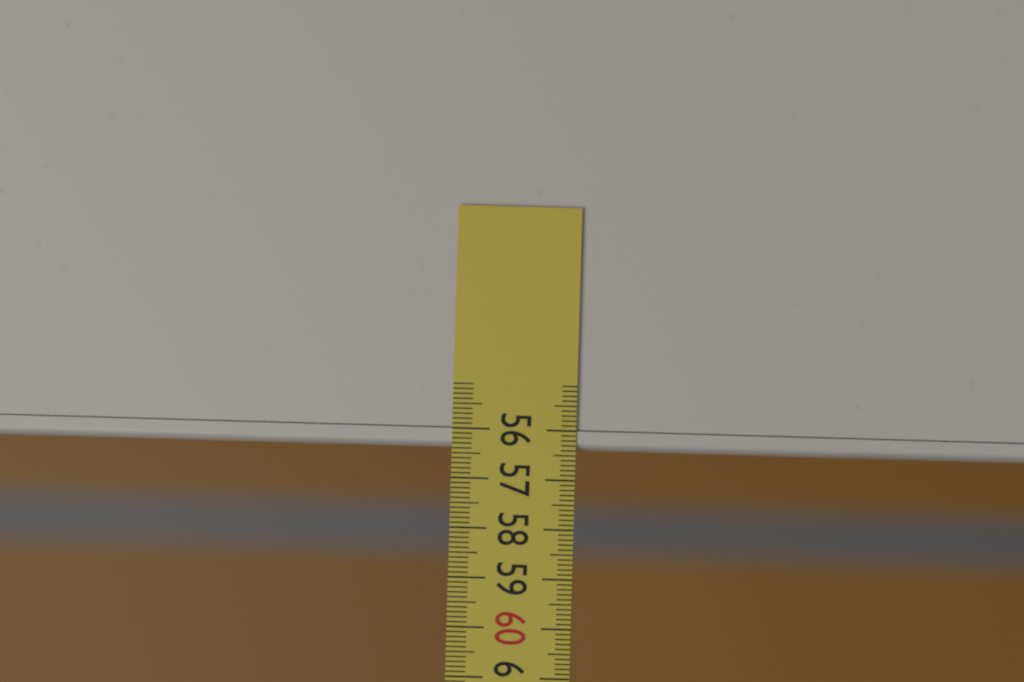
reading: 56.4 (no unit)
